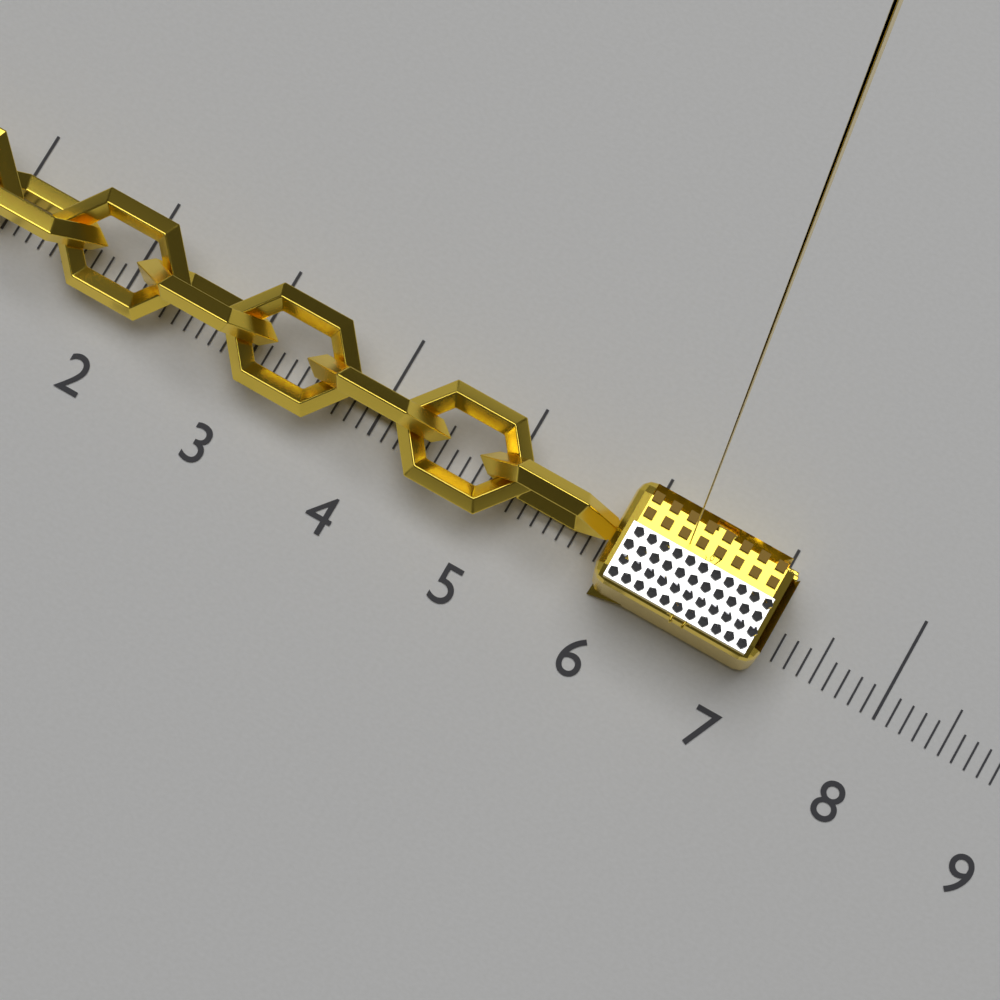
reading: 7.1 (no unit)
